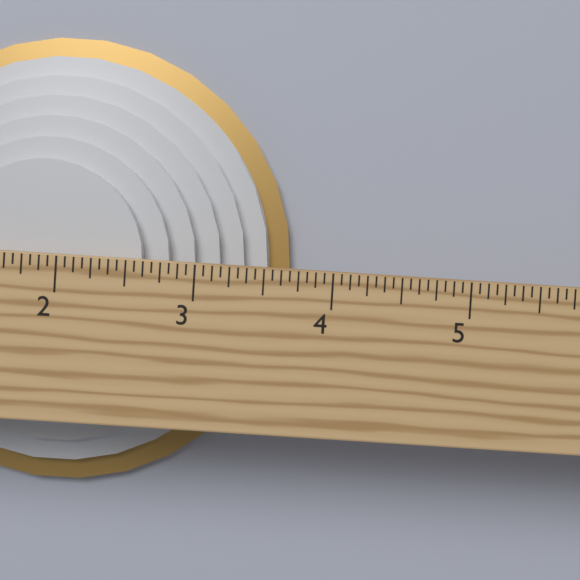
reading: 3.6875 in
